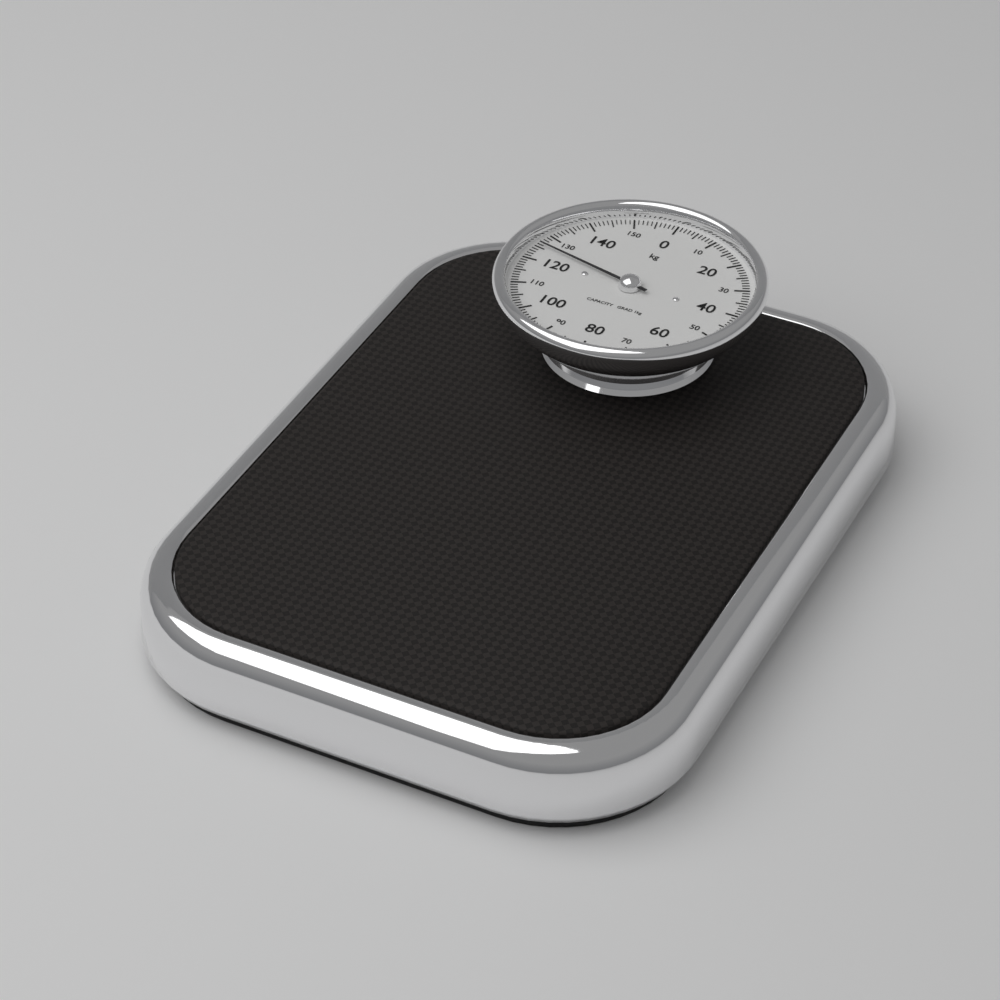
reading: 126 kg
